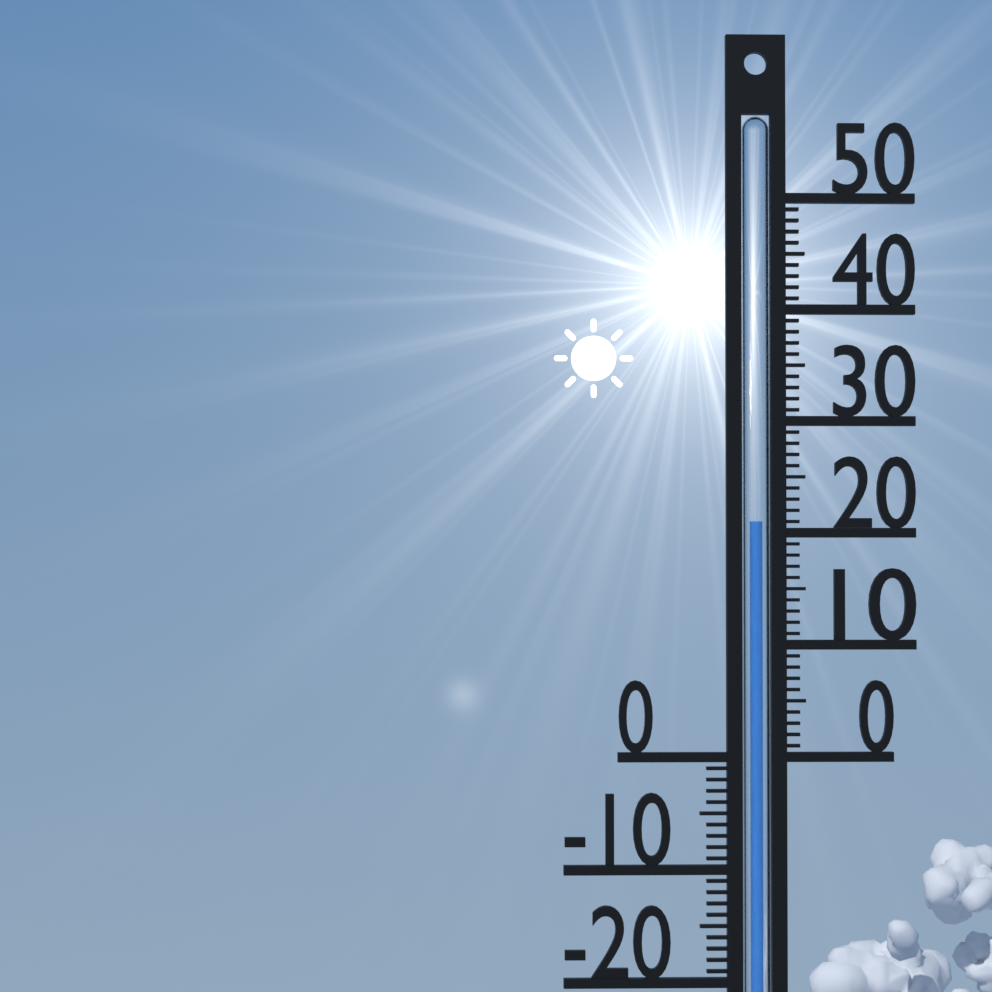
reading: 21 °C
